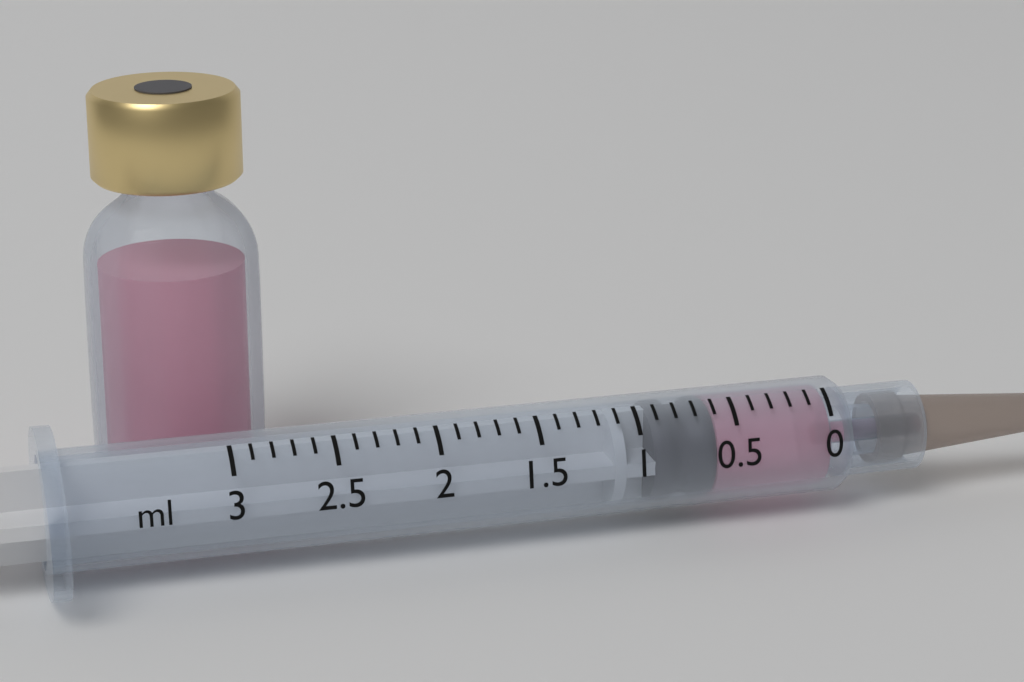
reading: 0.6 ml
